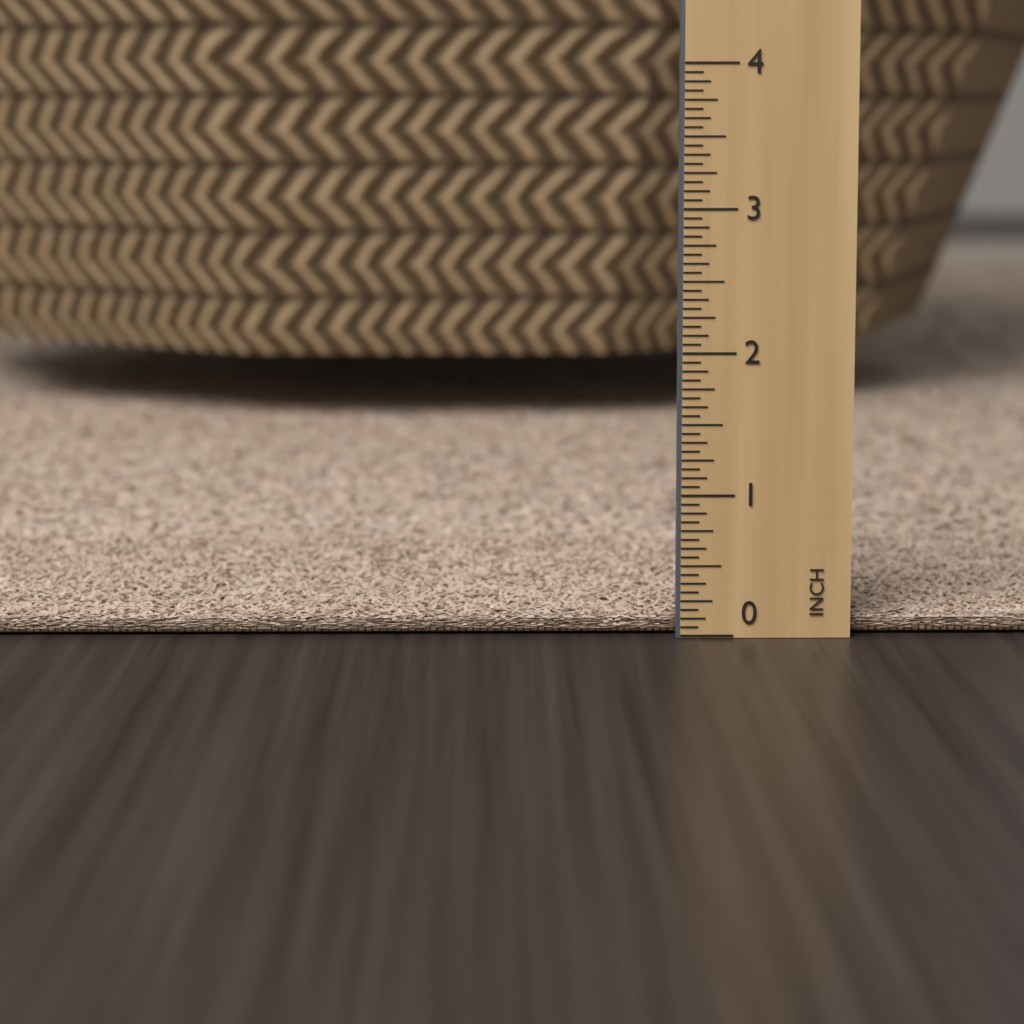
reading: 0.1250 in
